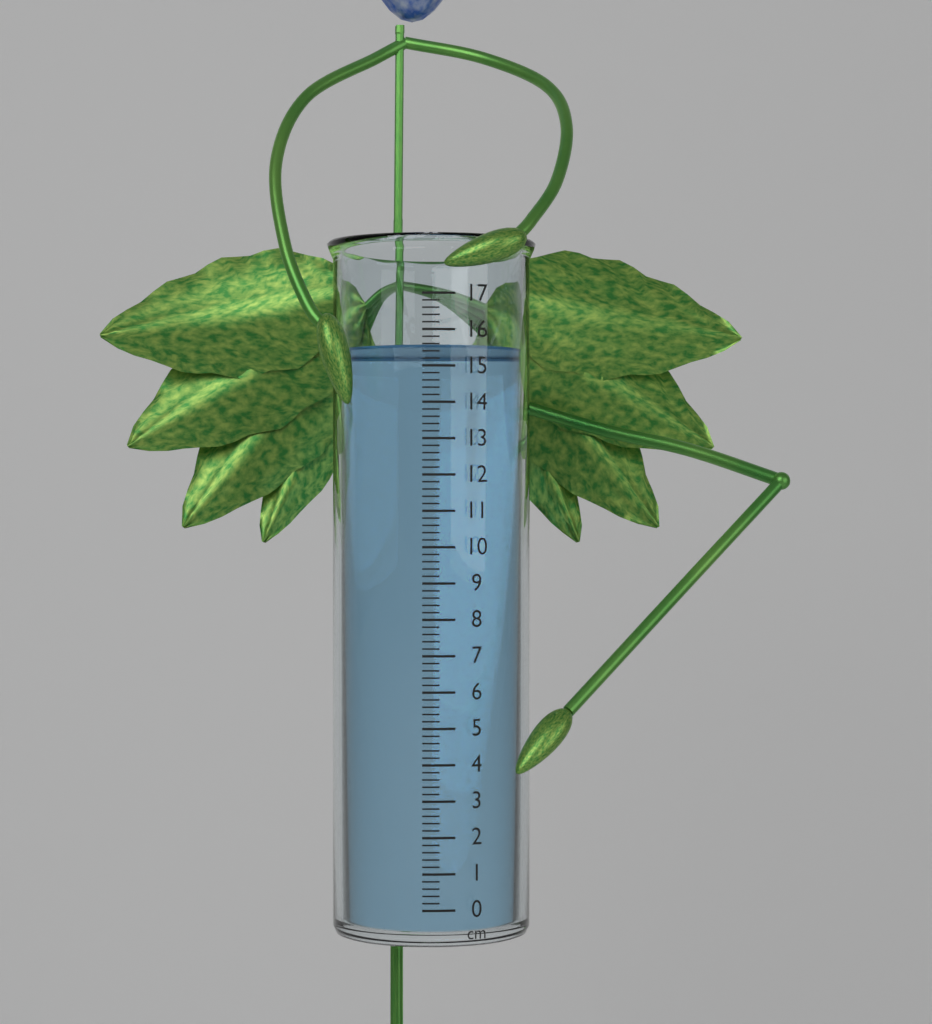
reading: 15.6 cm
